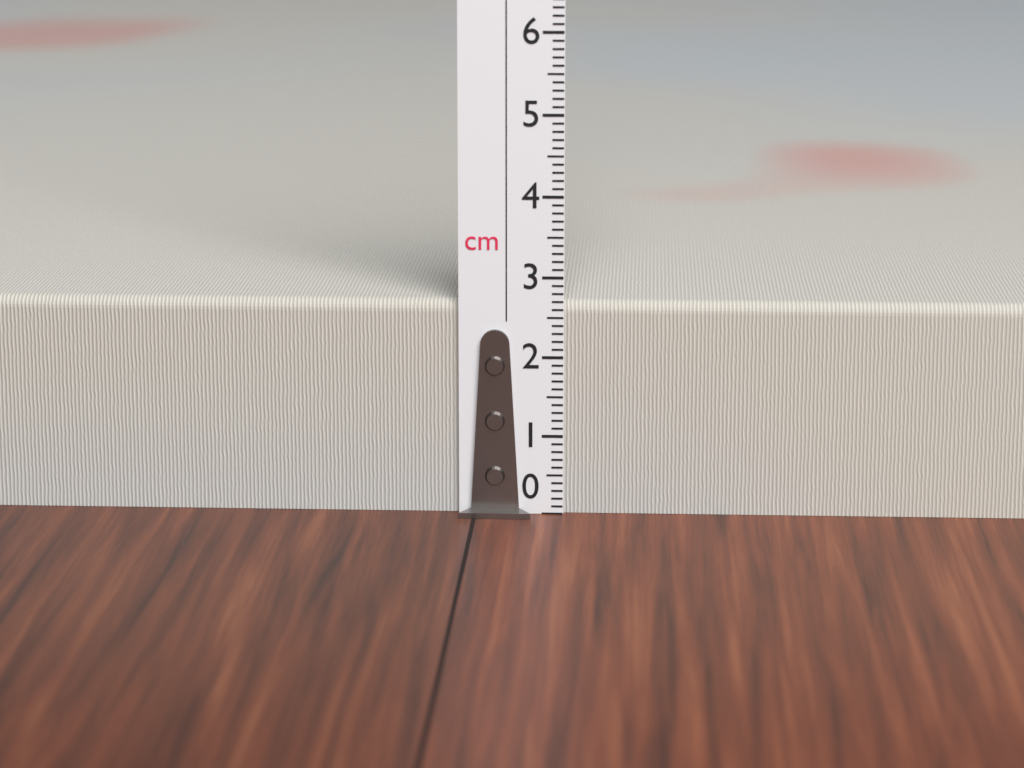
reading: 2.7 cm
